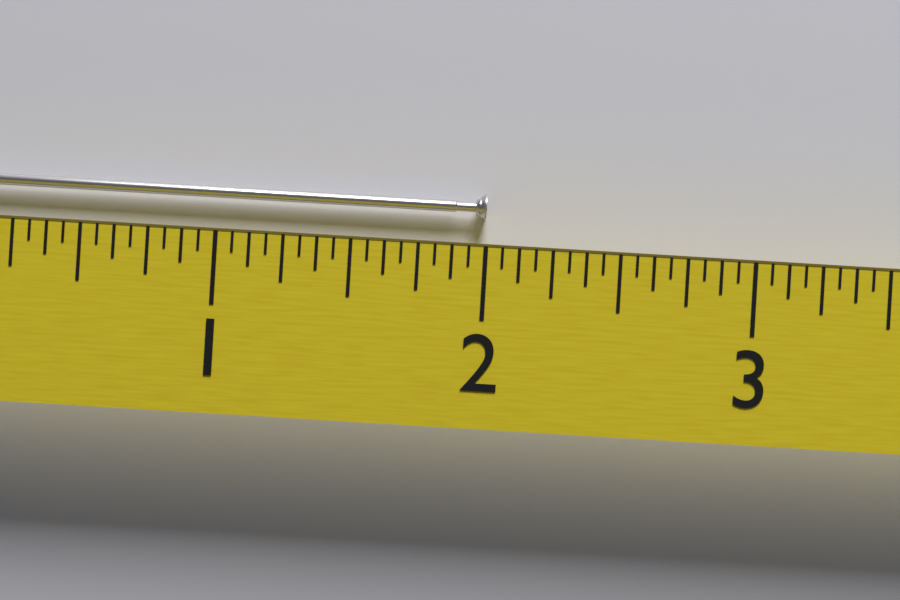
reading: 2.0000 (no unit)
